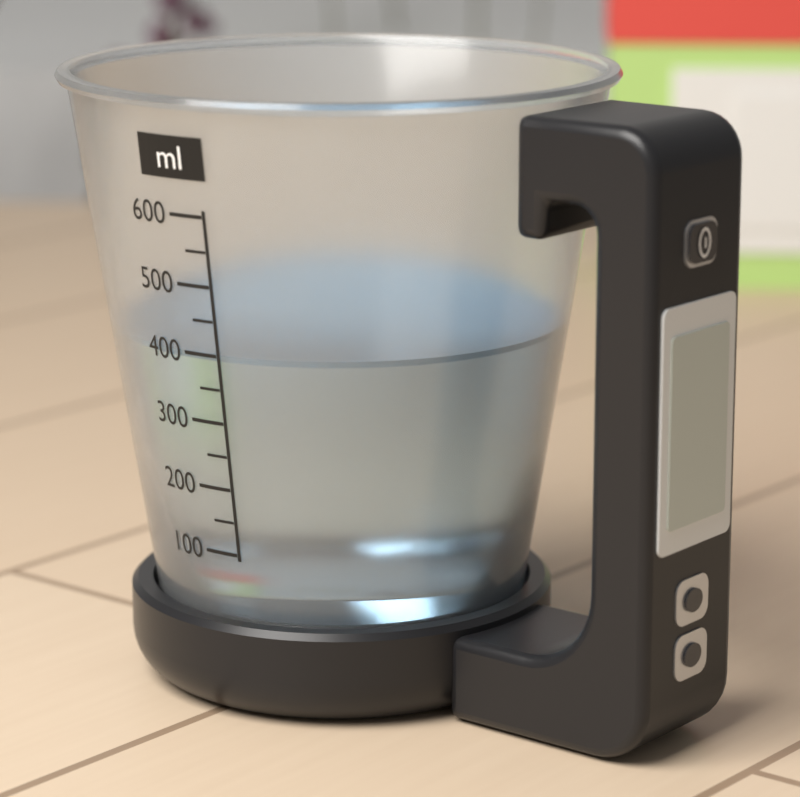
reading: 400 ml
